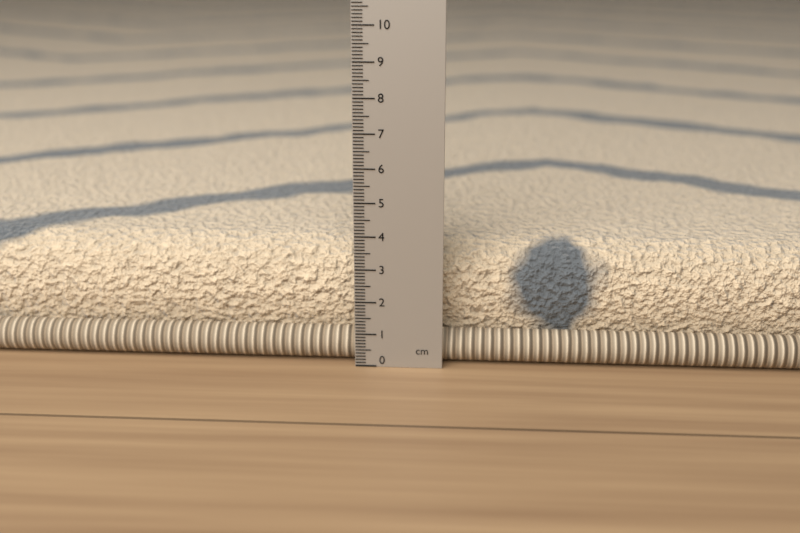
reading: 3.5 cm
